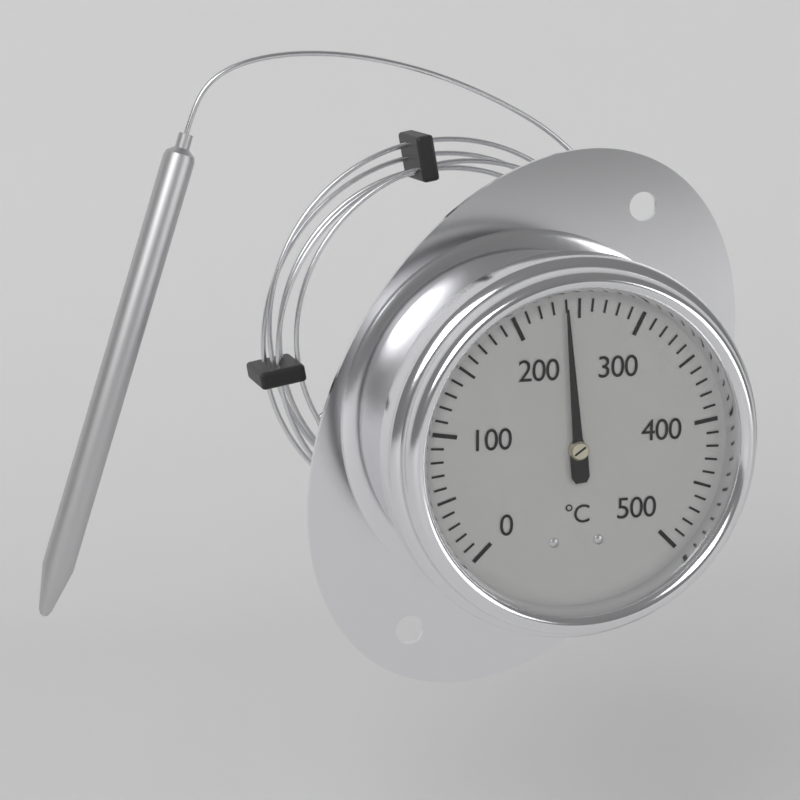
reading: 240 °C
